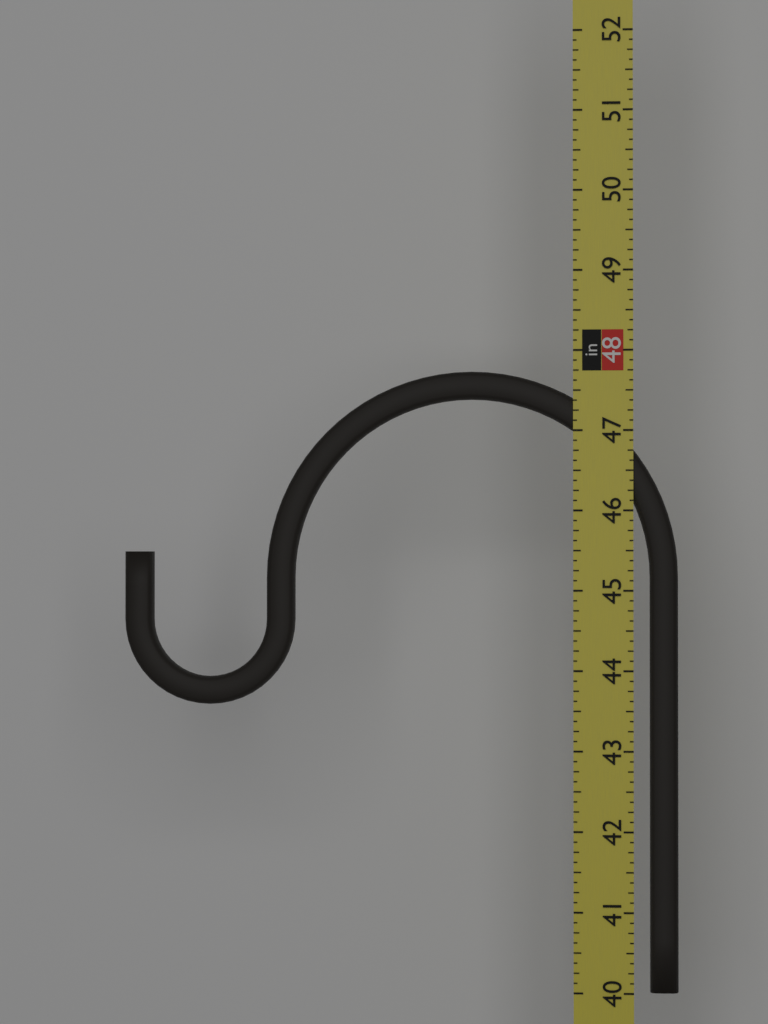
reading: 47.750 in
